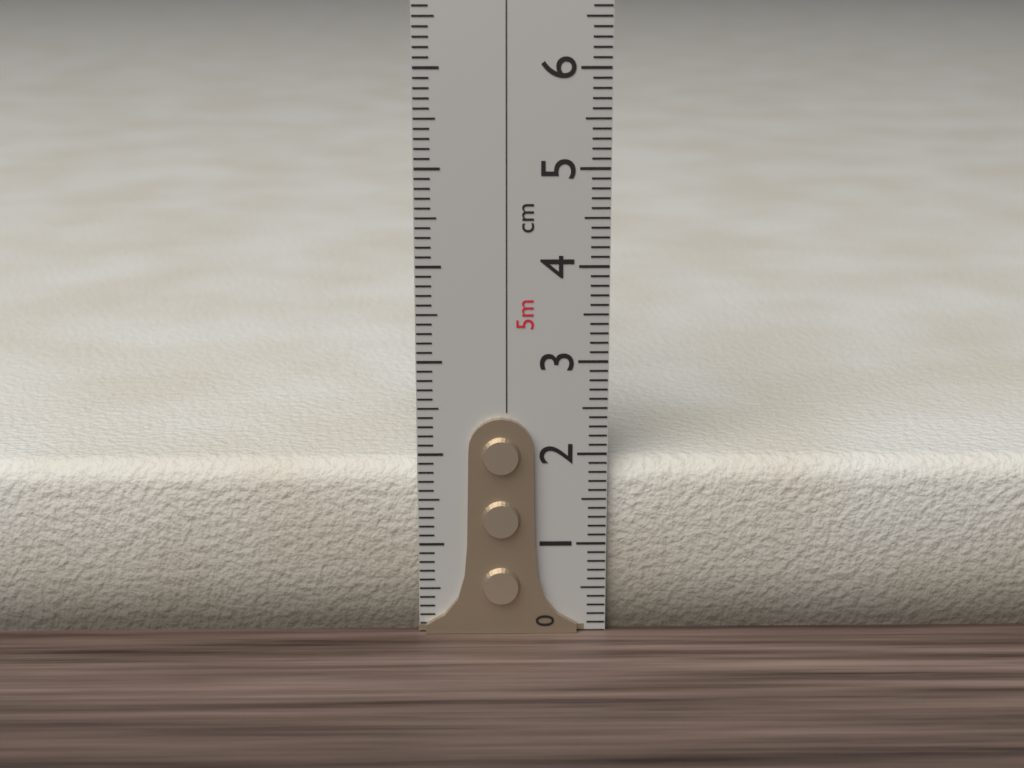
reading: 1.9 cm
